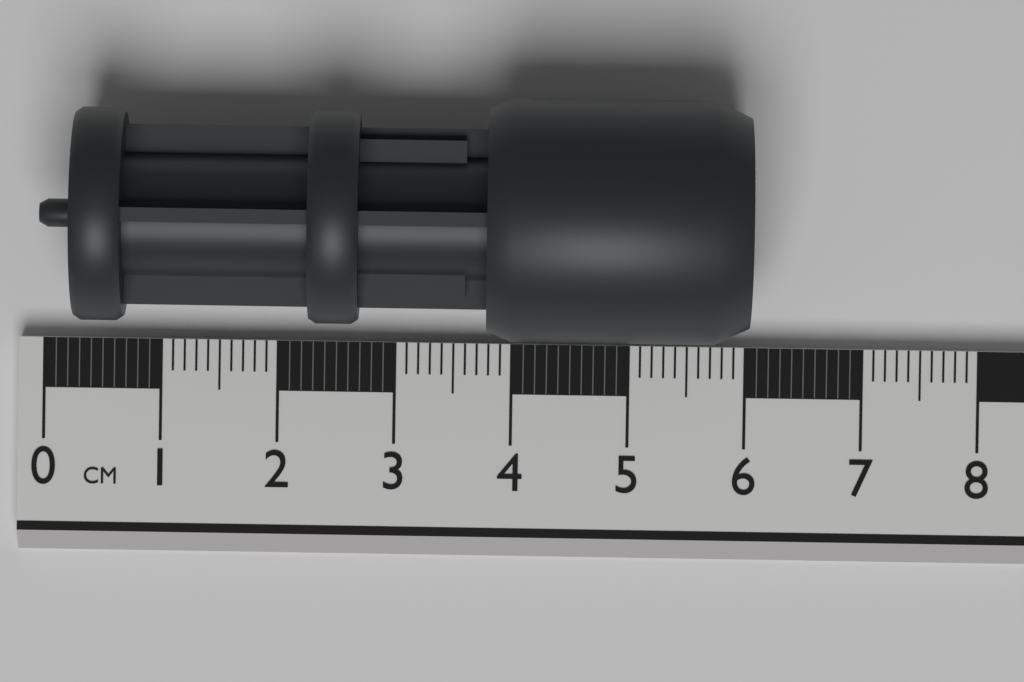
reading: 6.0 cm
